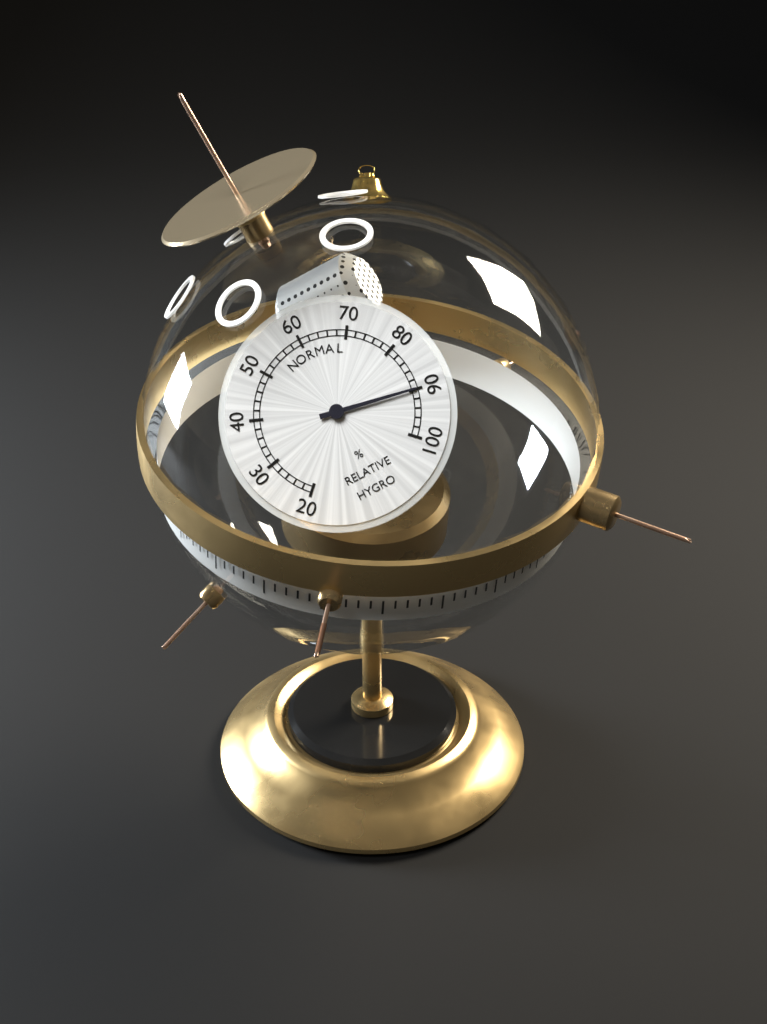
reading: 90 %
